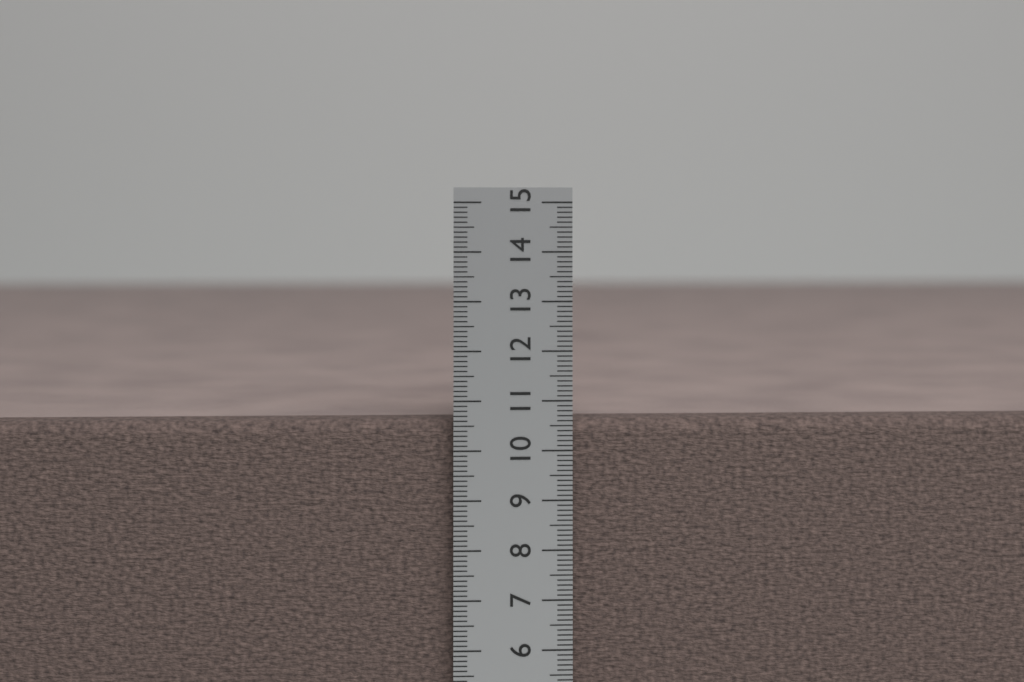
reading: 10.6 cm
